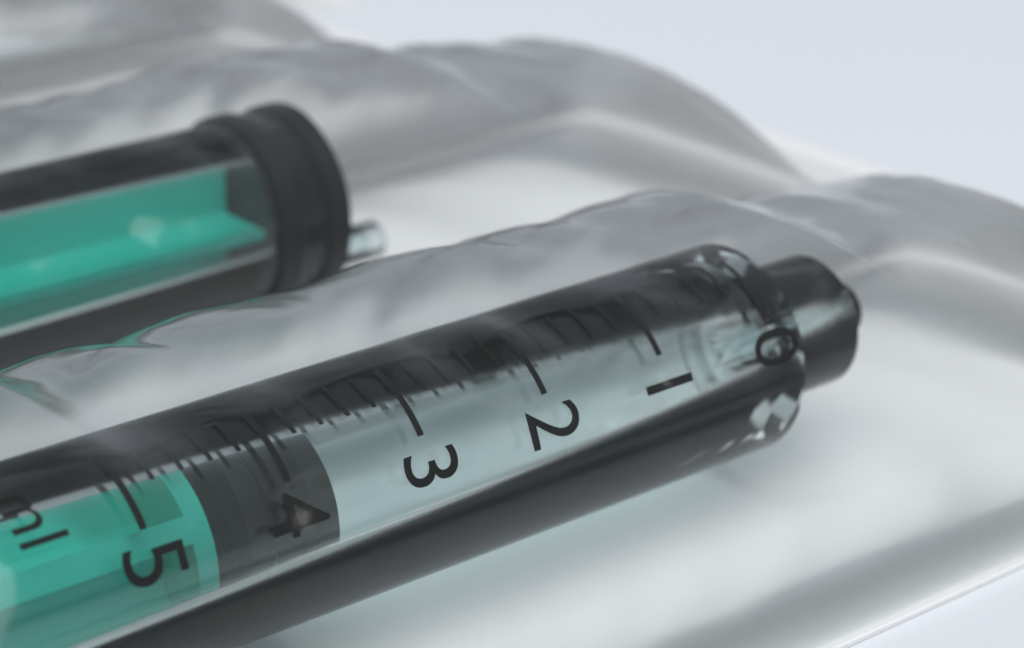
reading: 3.6 ml
